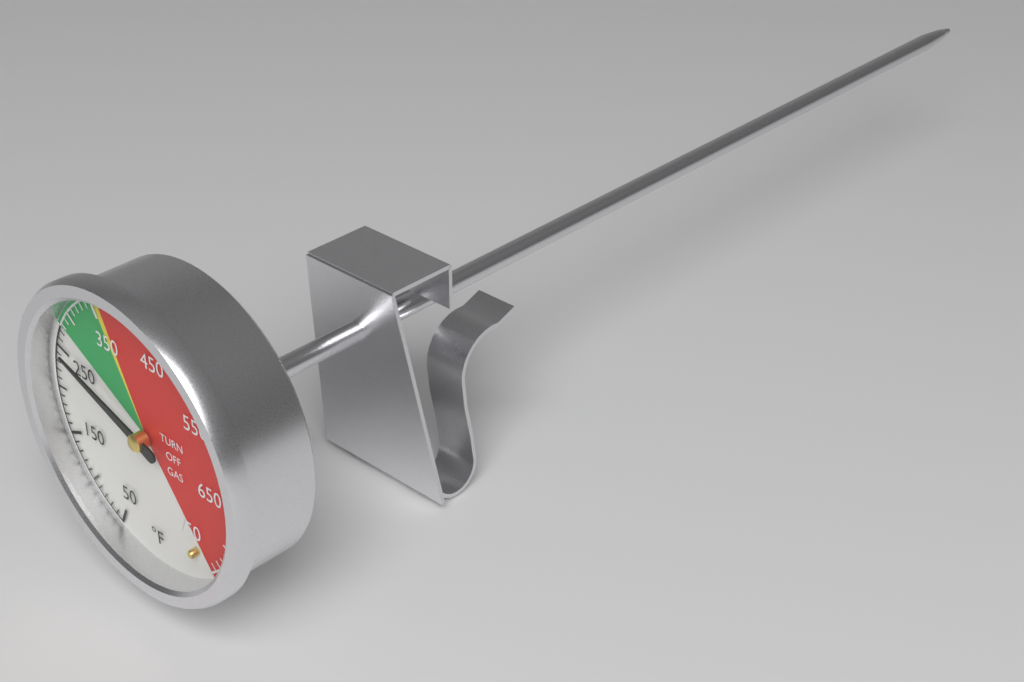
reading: 250 °F
